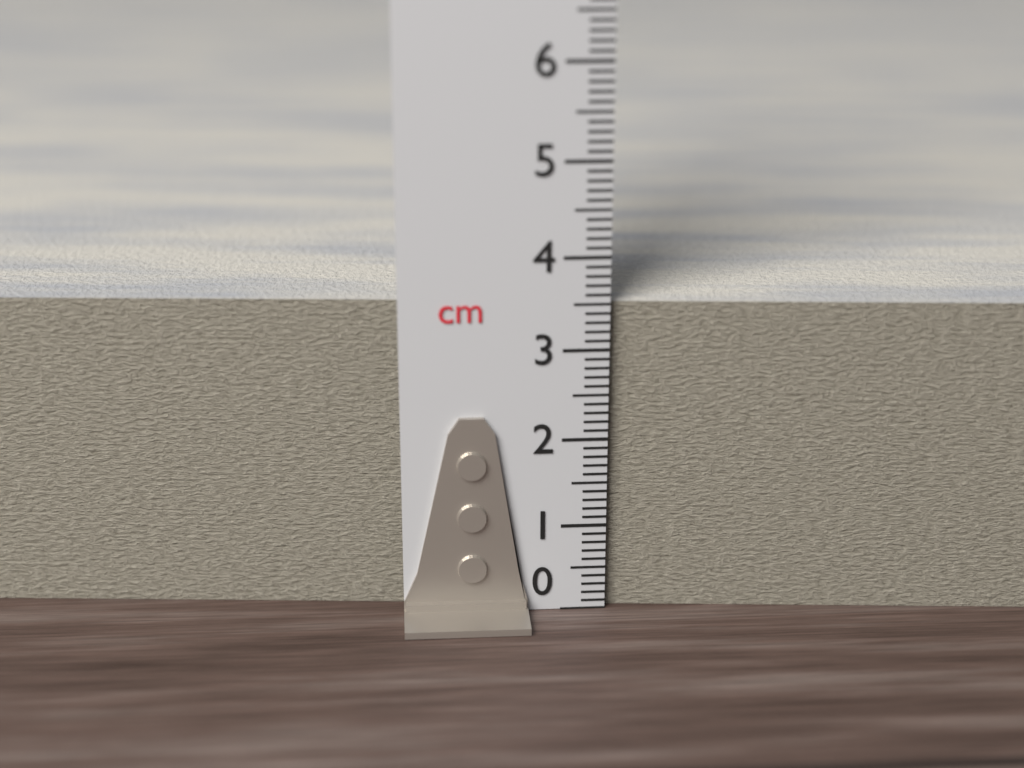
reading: 3.5 cm
